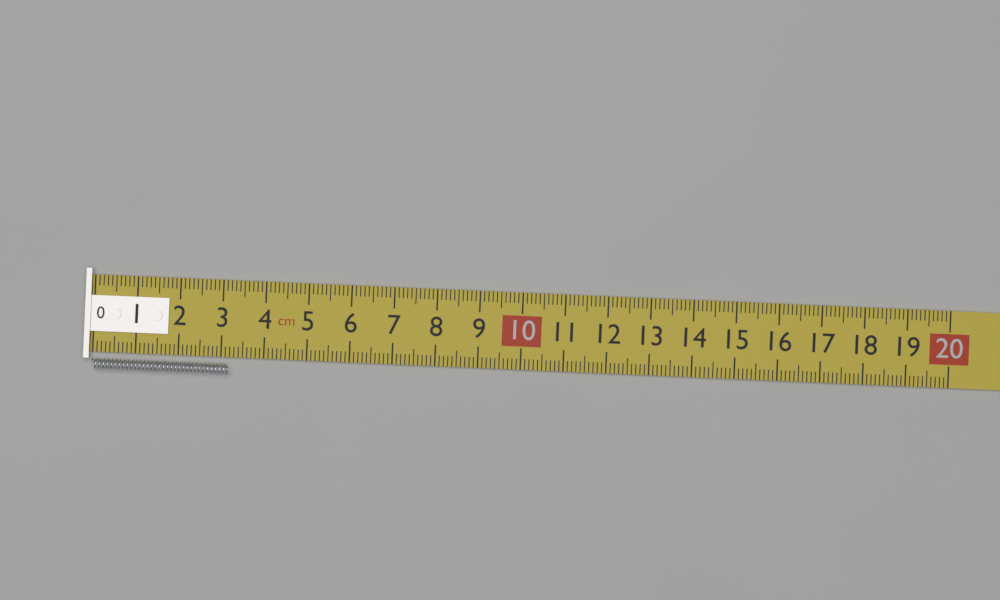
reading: 3.2 cm
